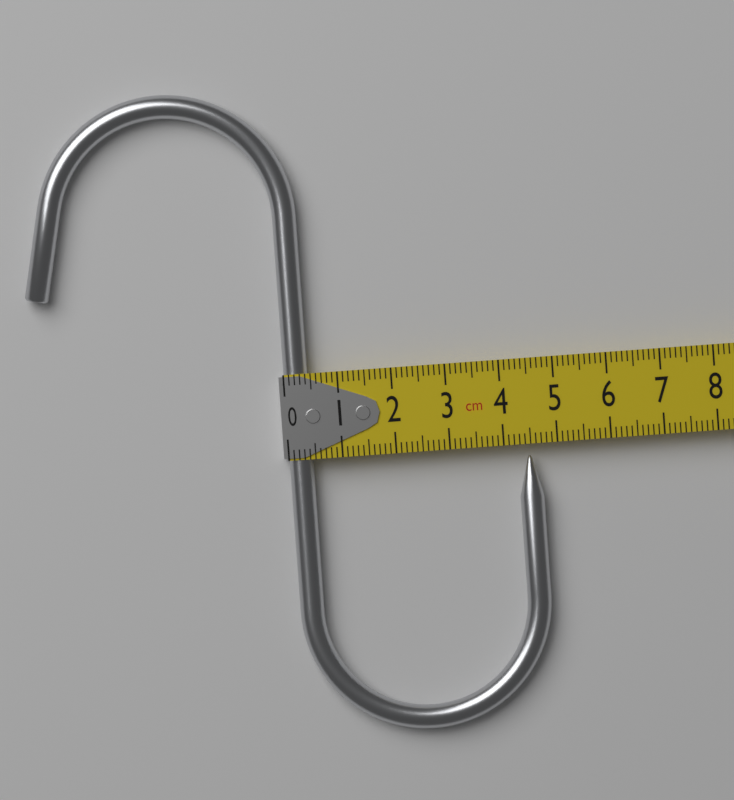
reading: 4.7 cm
